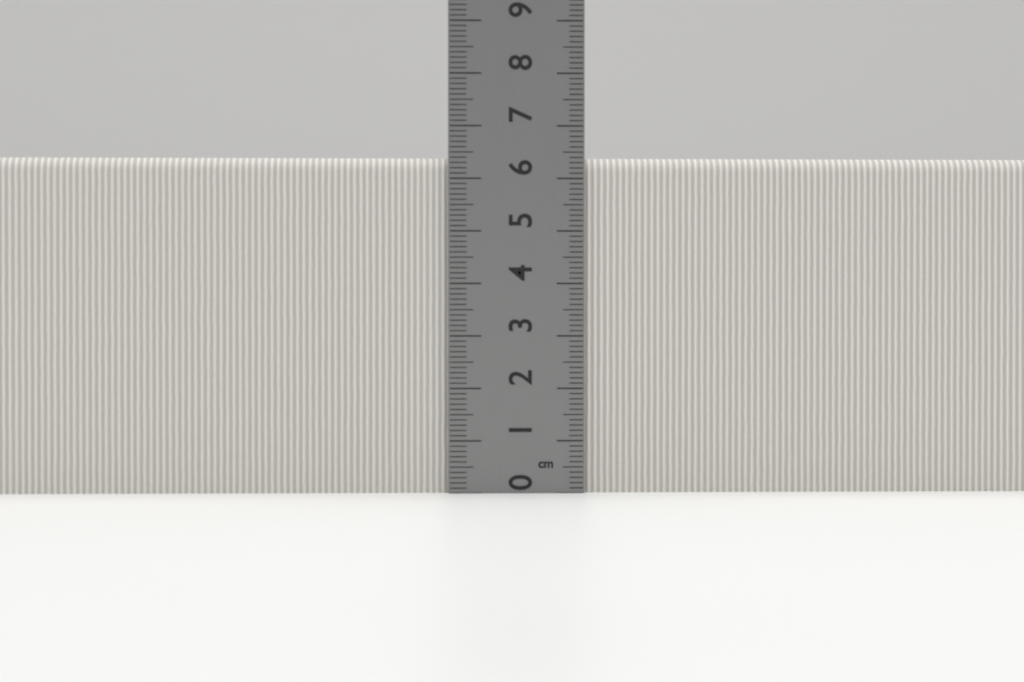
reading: 6.4 cm
